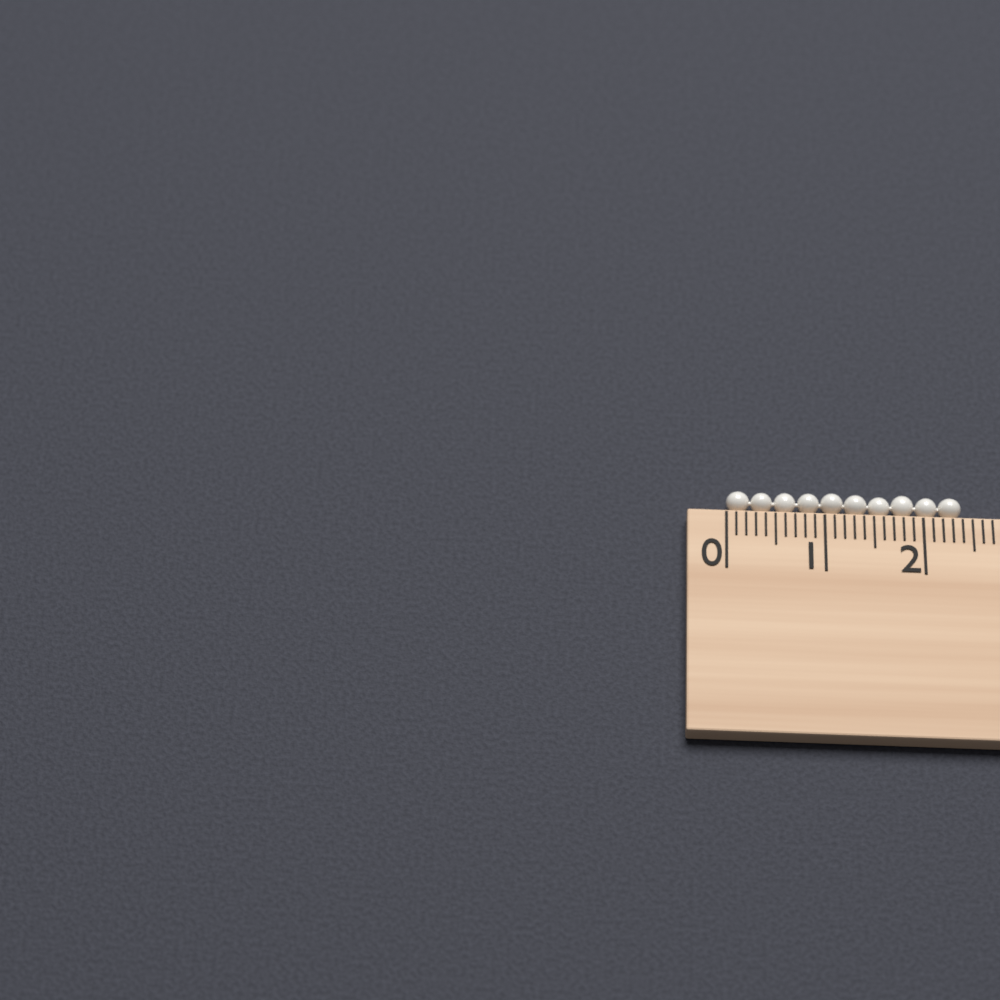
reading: 2.4 cm
